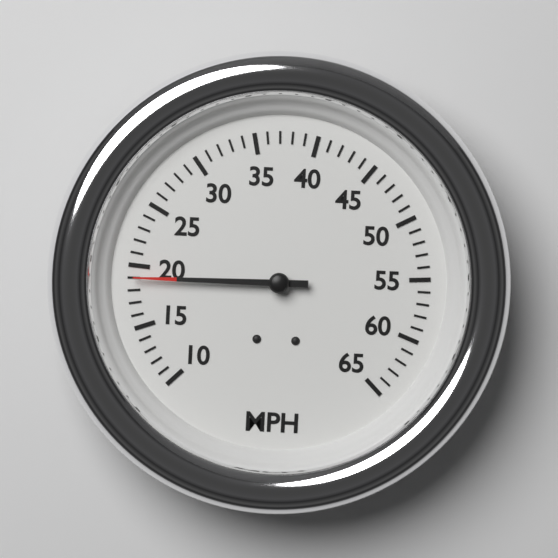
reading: 19 MPH
